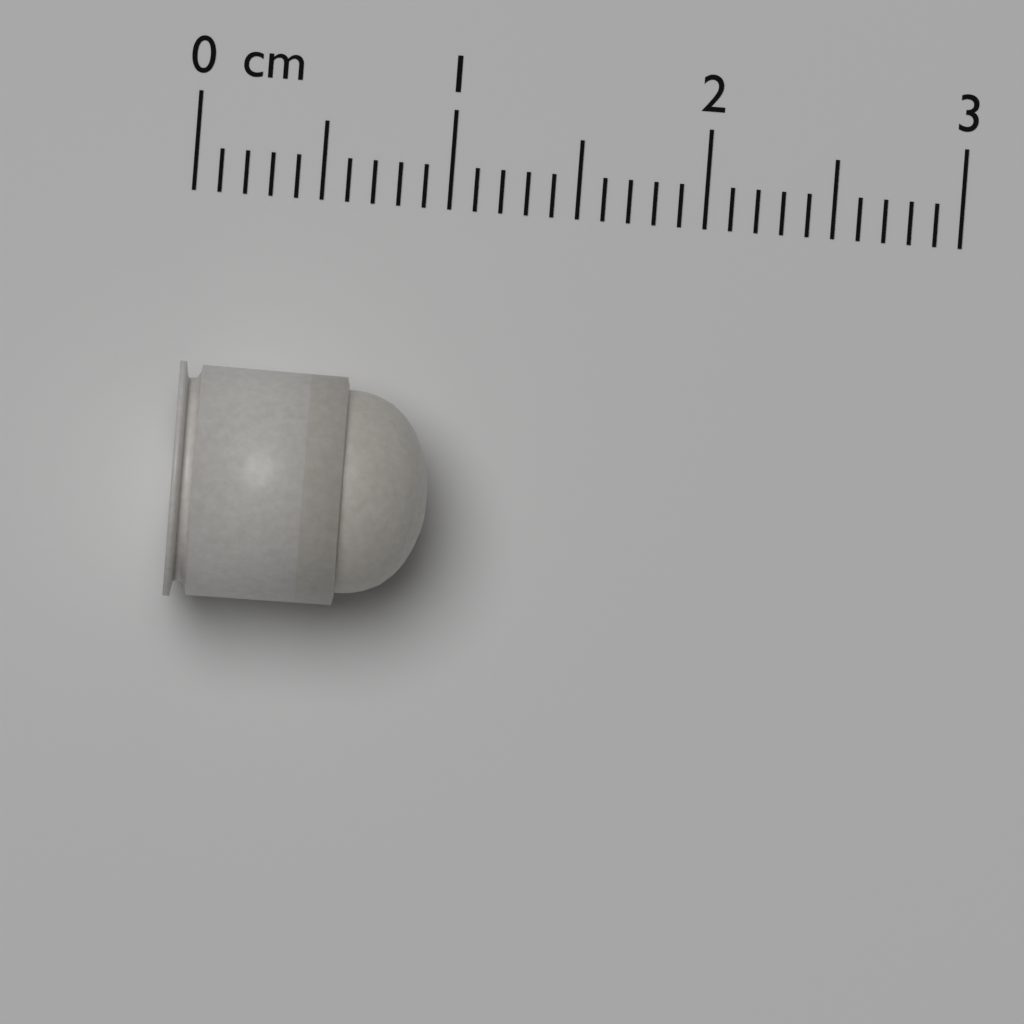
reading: 1.0 cm
